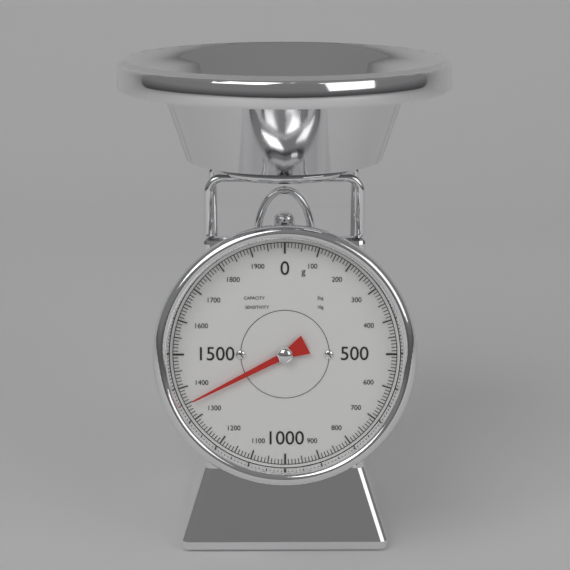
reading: 1350 g
